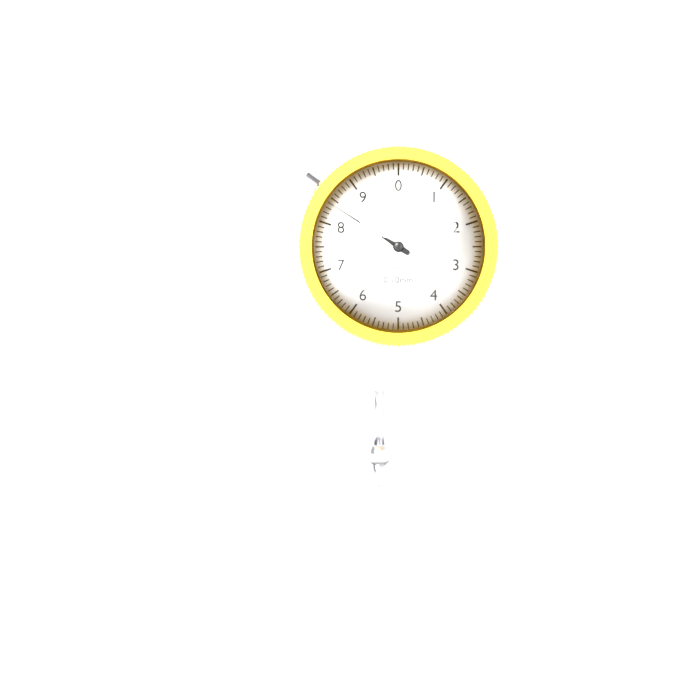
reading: 8.4 mm
